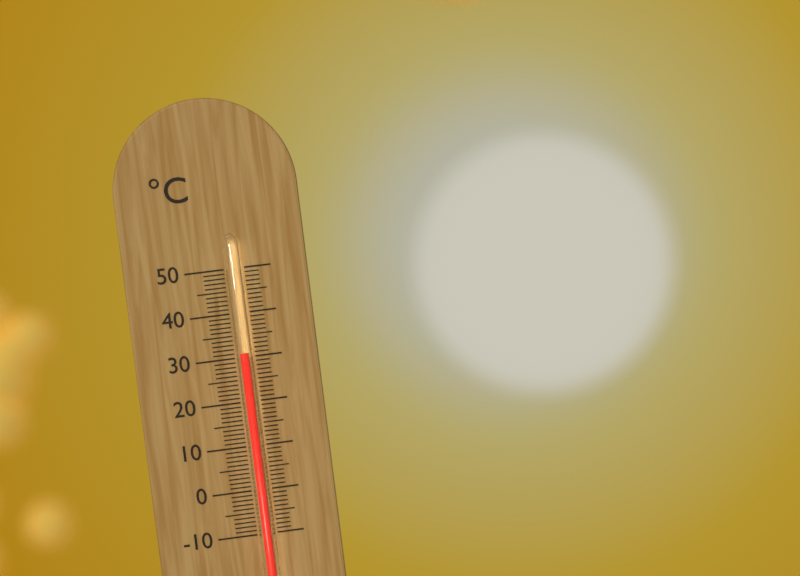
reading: 31 °C
